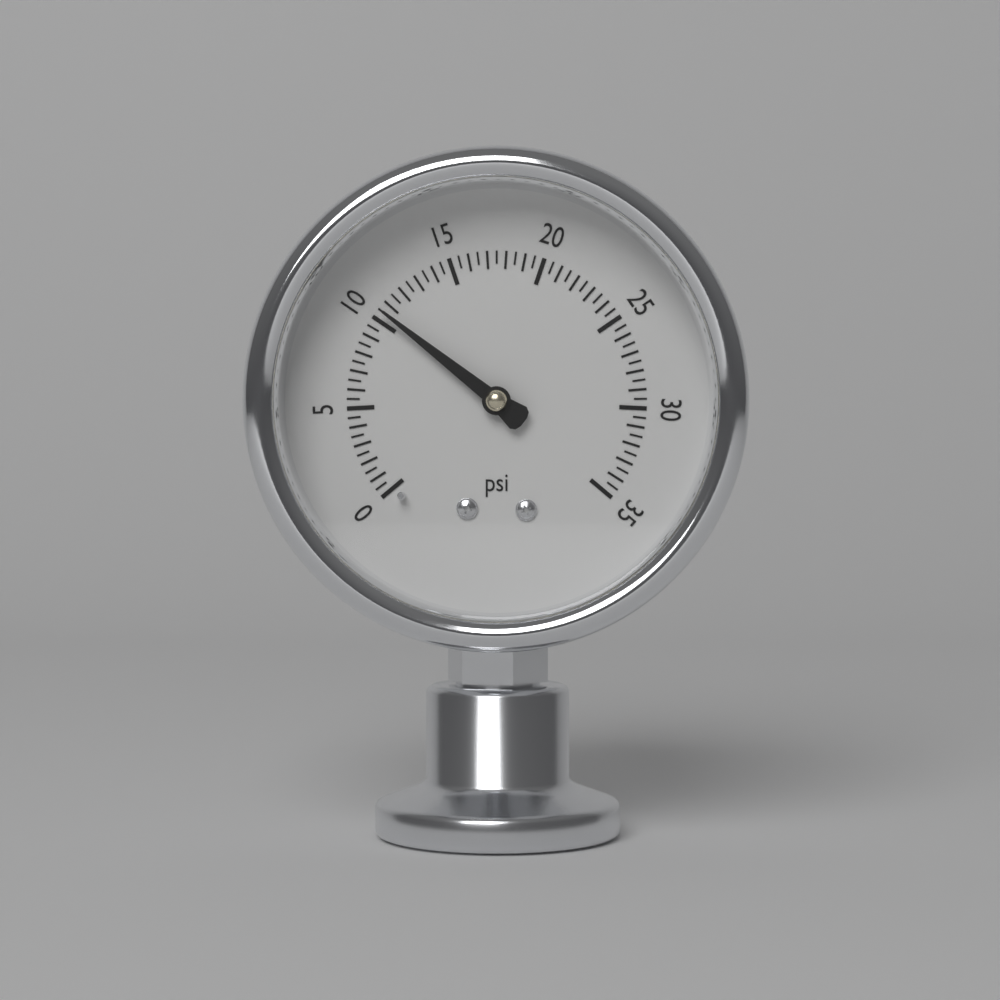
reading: 10.5 psi
